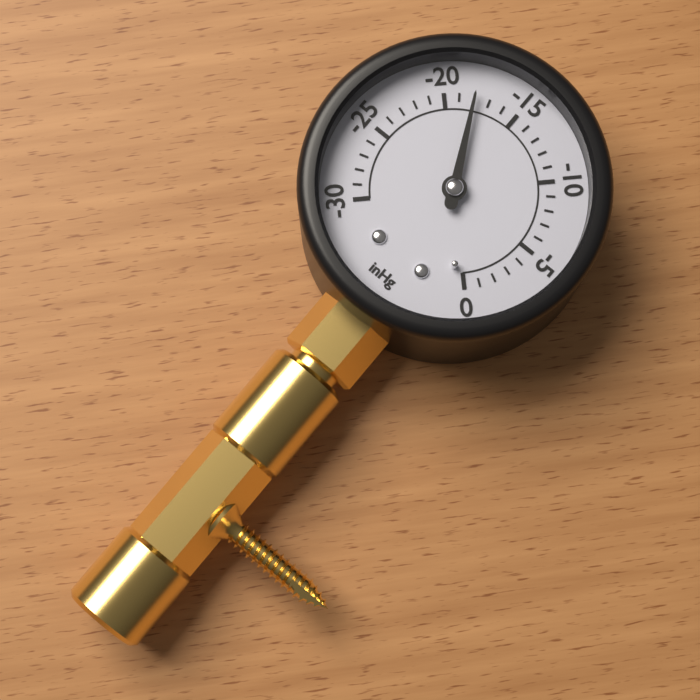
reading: -18 inHg
